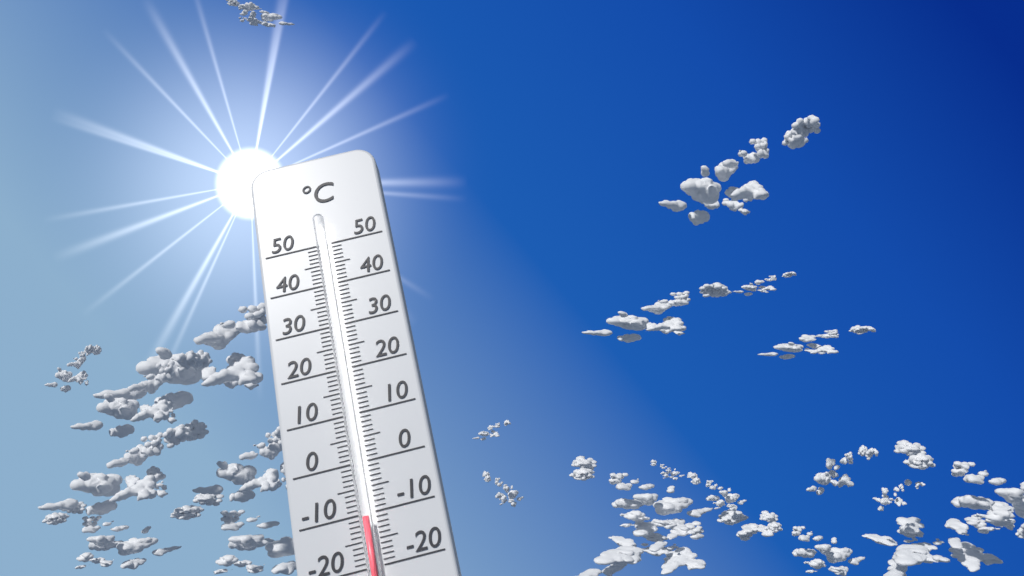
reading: -11 °C
